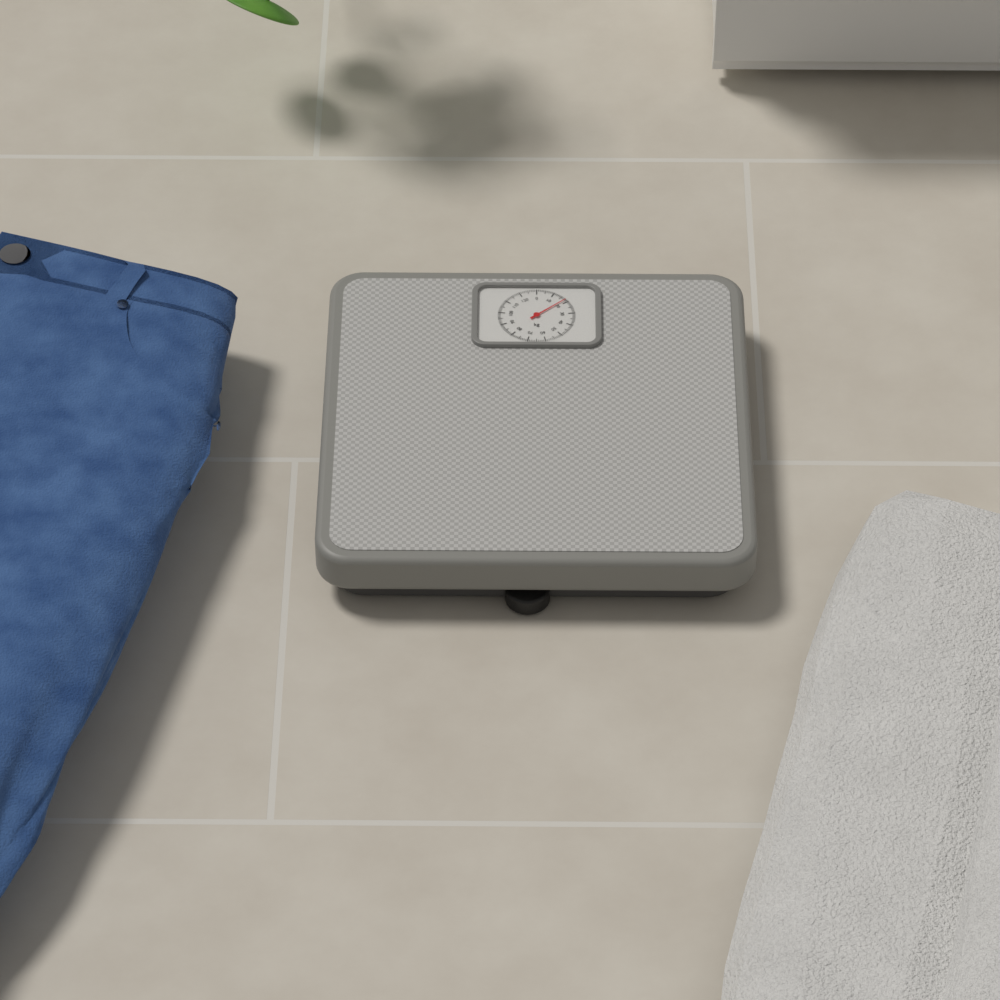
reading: 18 kg
